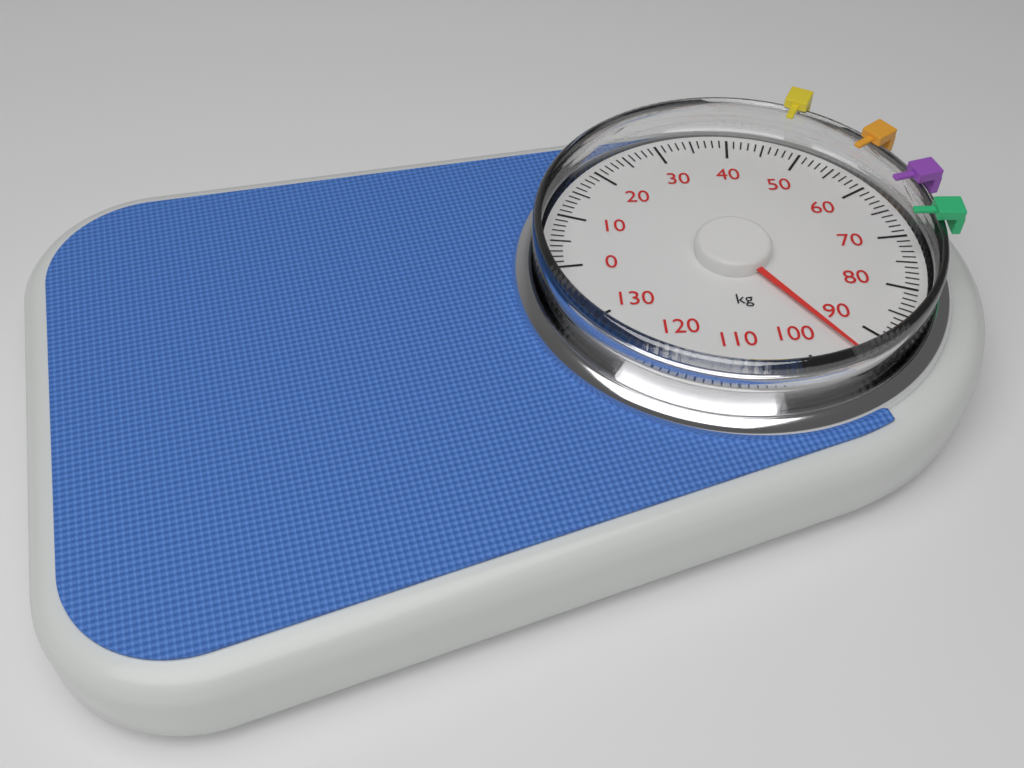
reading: 94 kg
